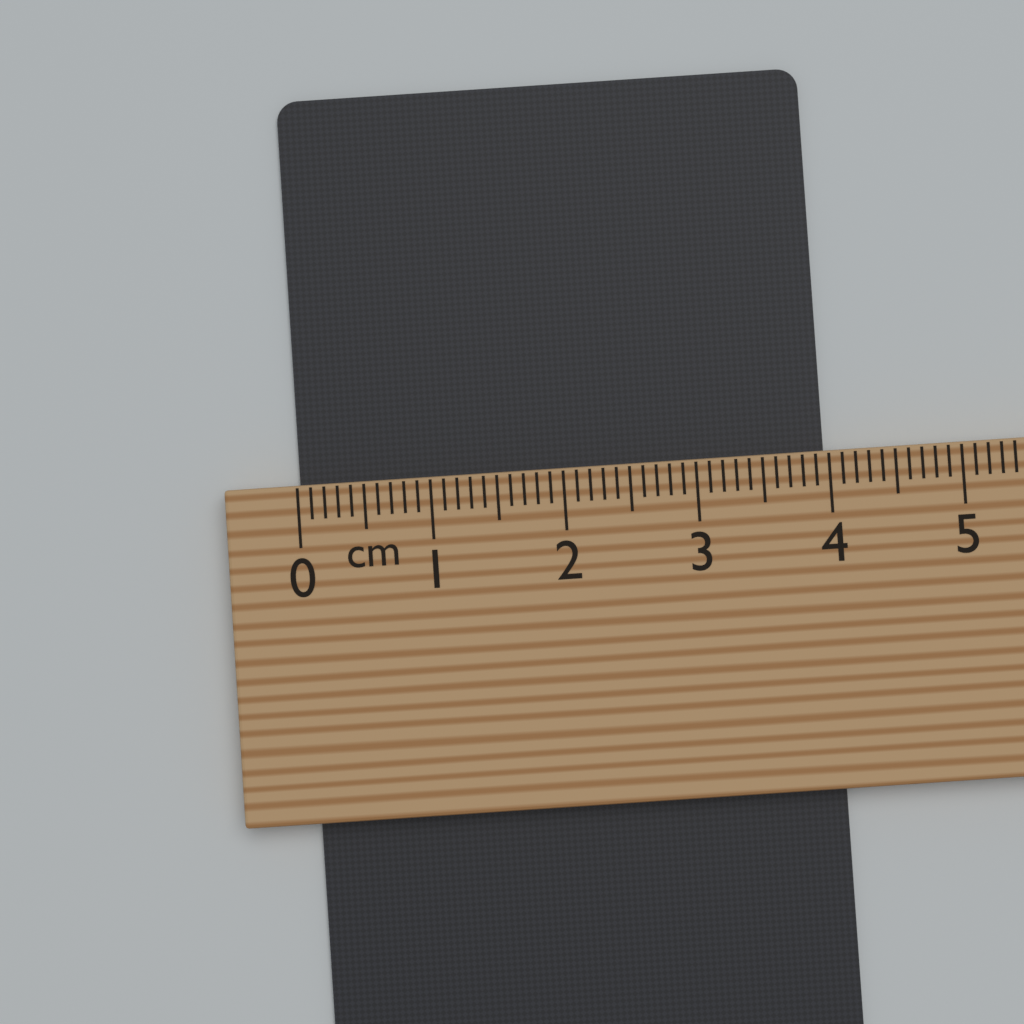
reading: 4.0 cm
